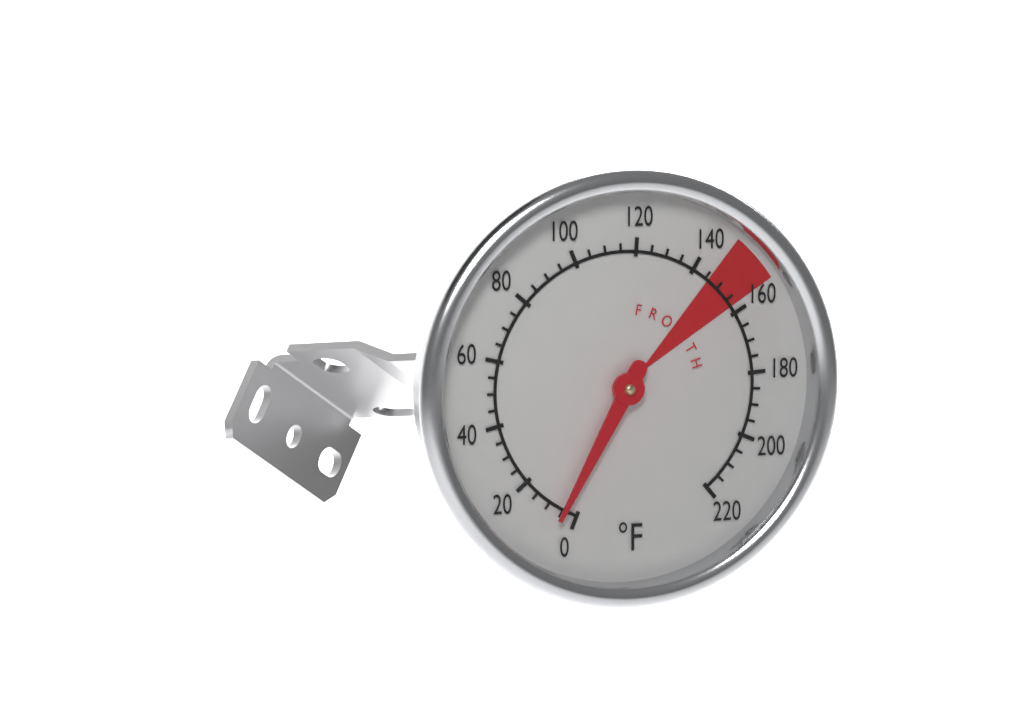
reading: 5 °F
